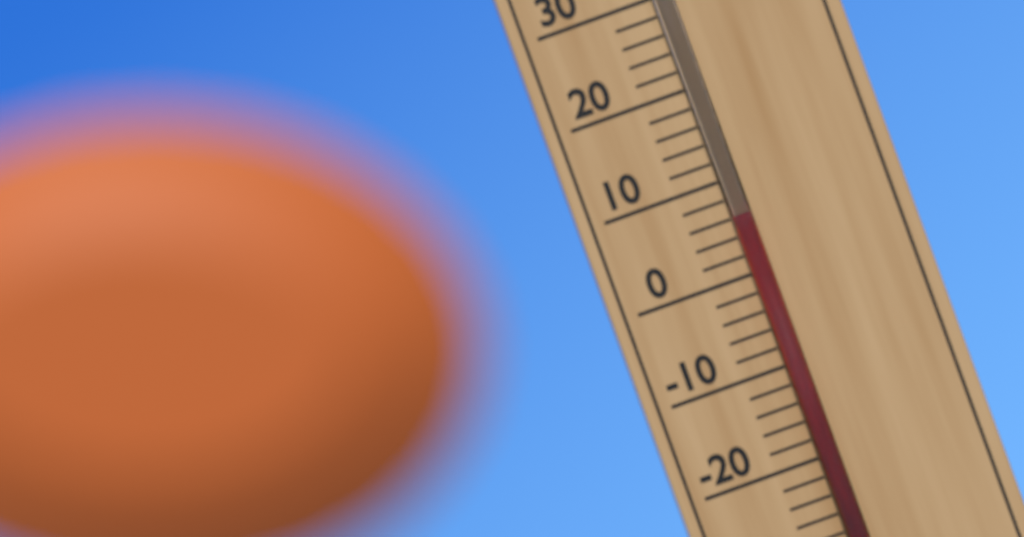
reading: 6 °C
